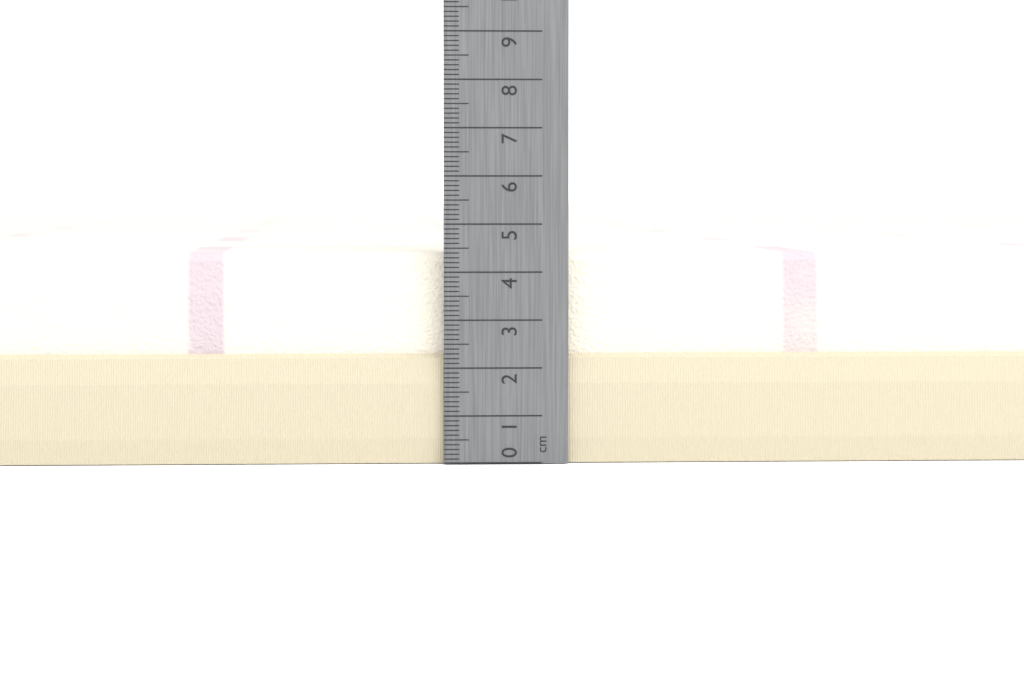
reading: 4.4 cm
